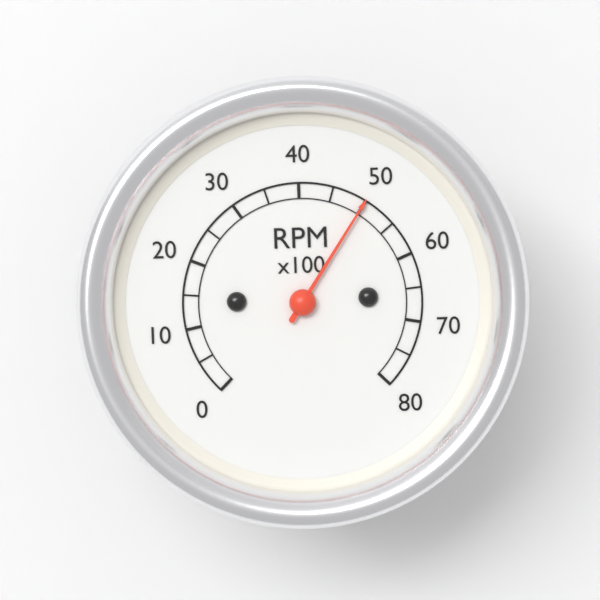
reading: 50 RPM x100
